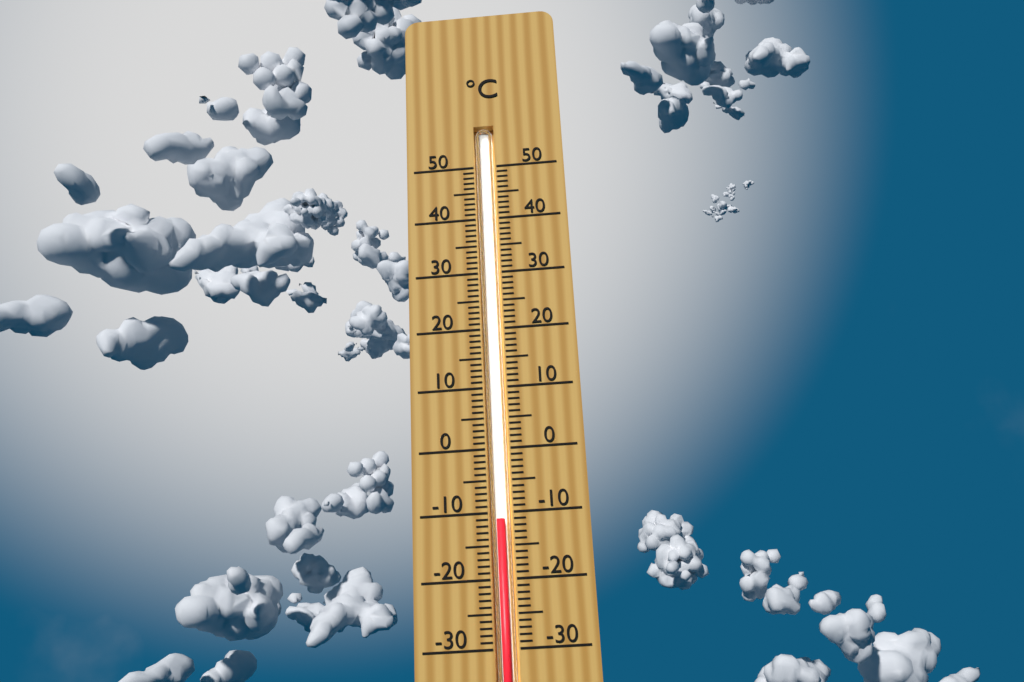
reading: -11 °C
